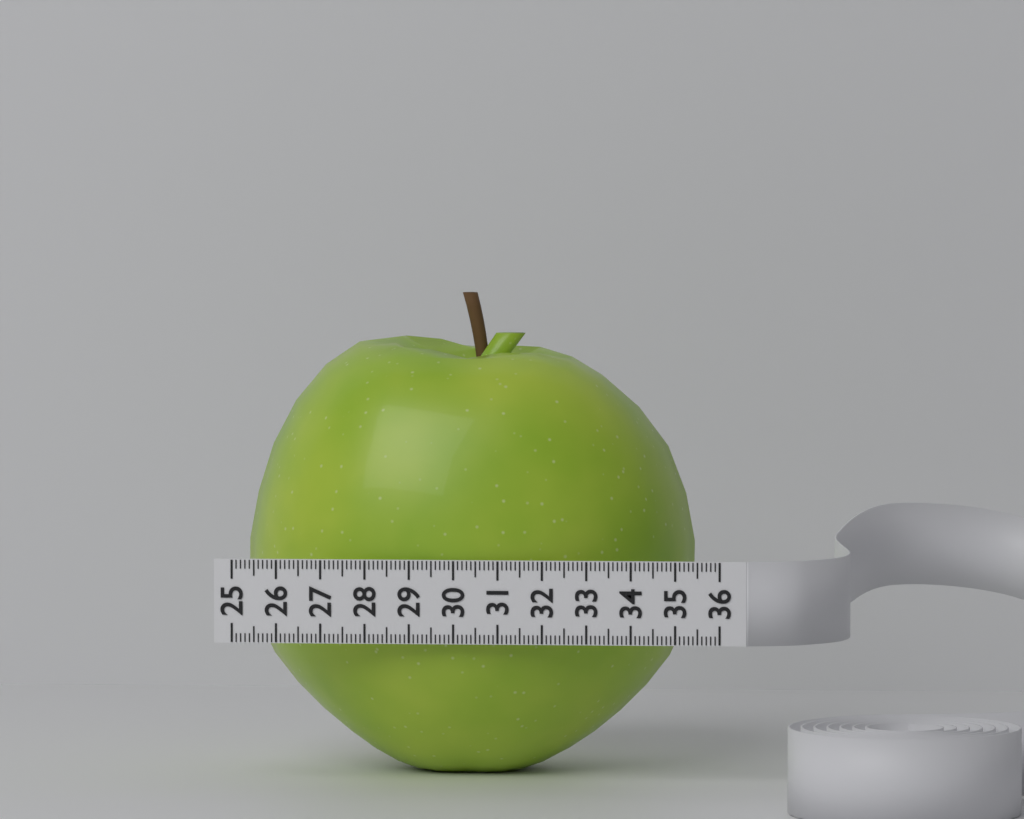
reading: 35.2 (no unit)
